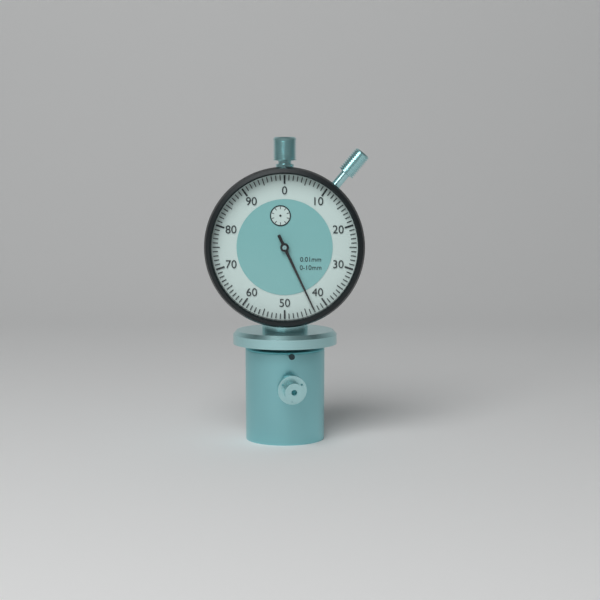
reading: 0.43 mm
